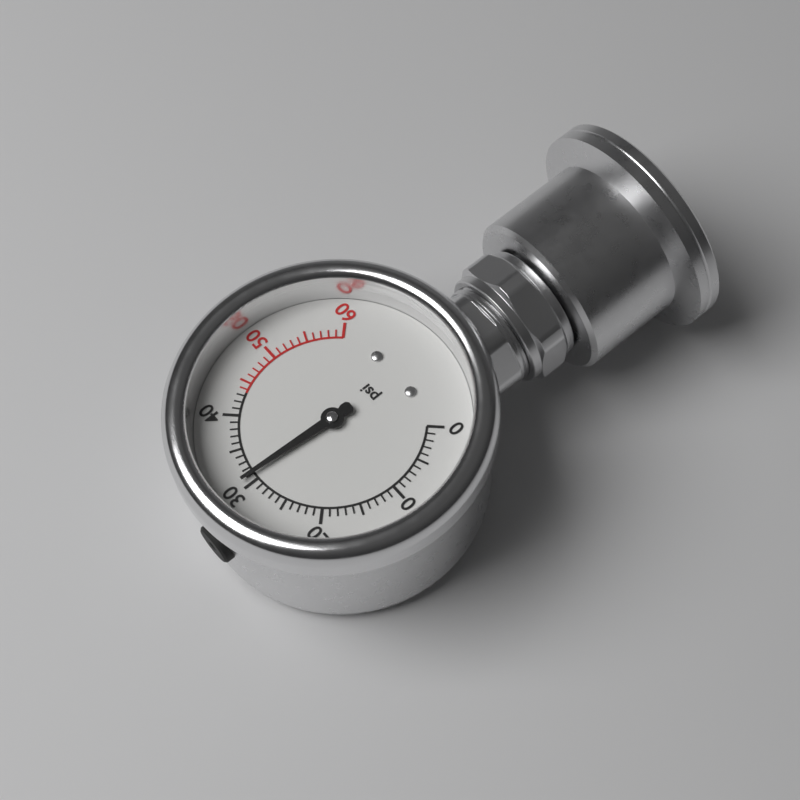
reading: 31 psi
